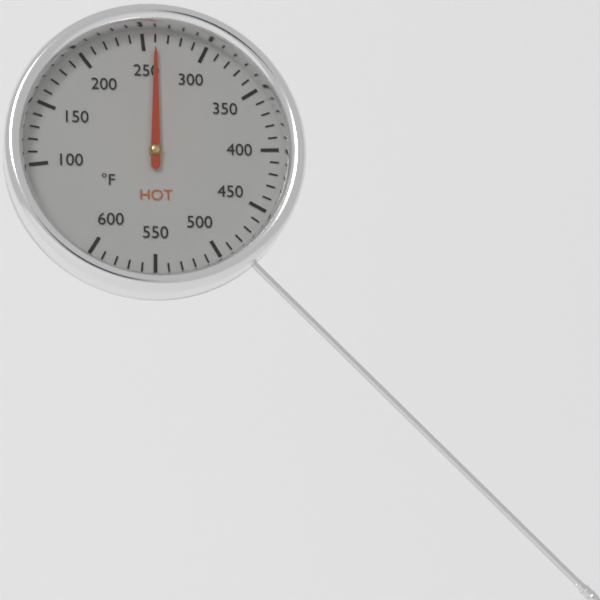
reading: 260 °F
